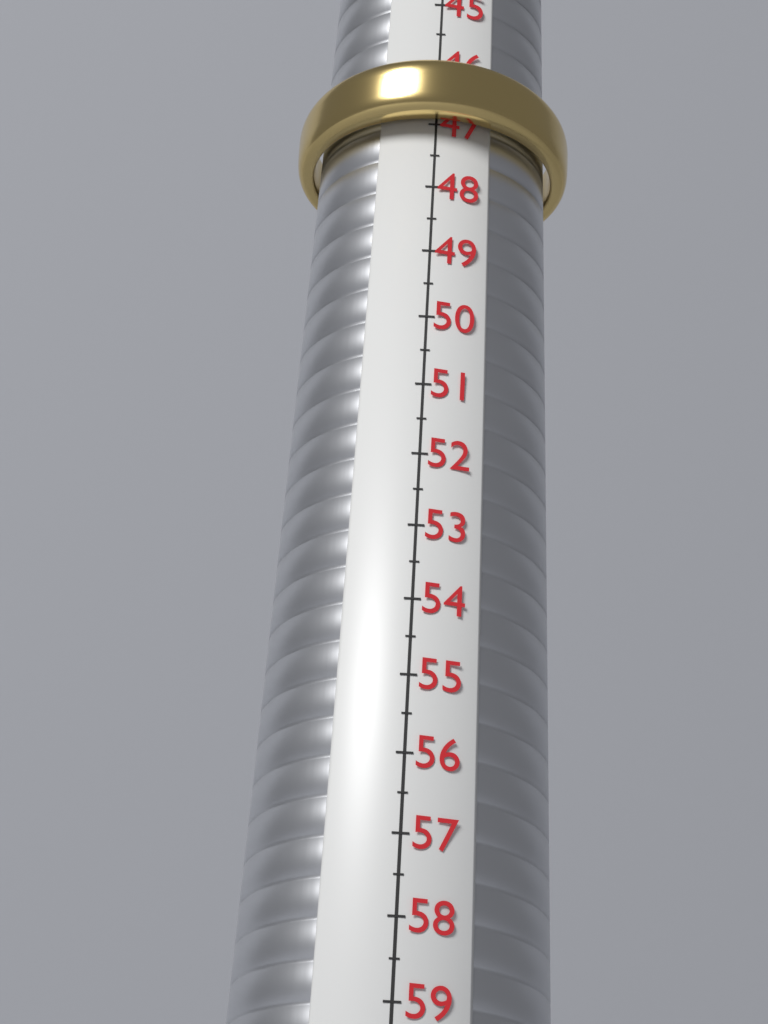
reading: 47.0 (no unit)
